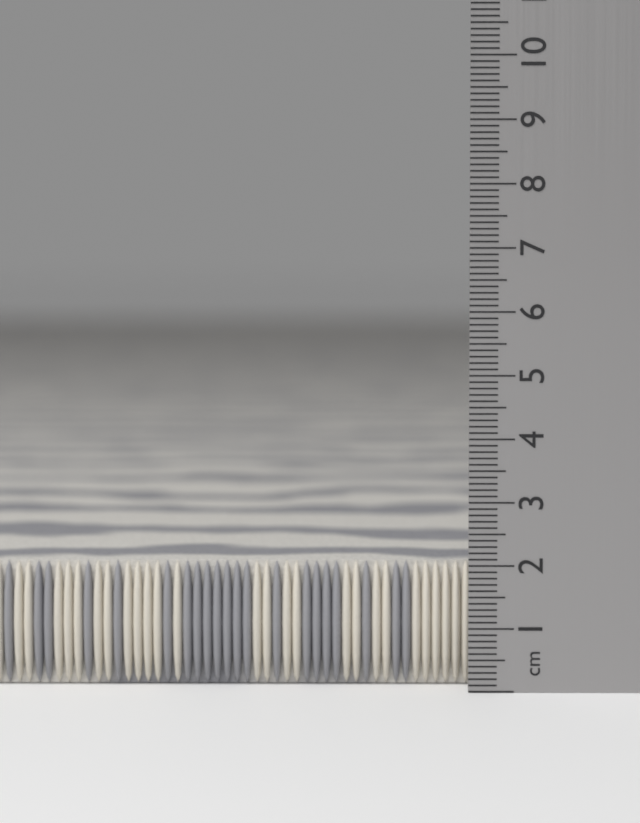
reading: 2.0 cm
